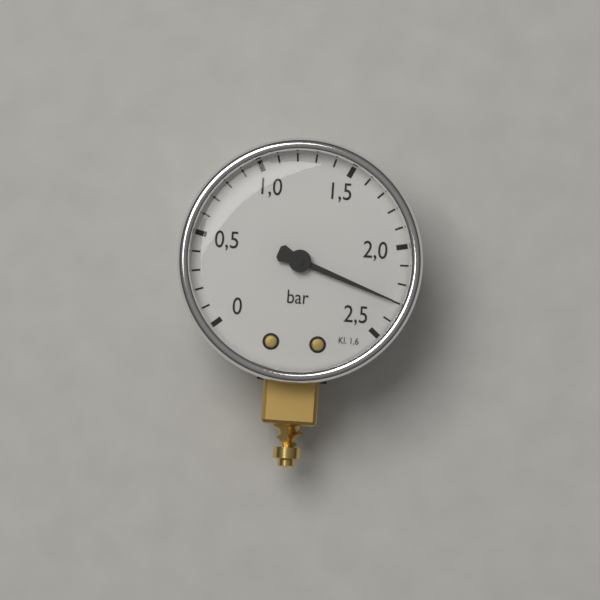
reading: 2.3 bar
